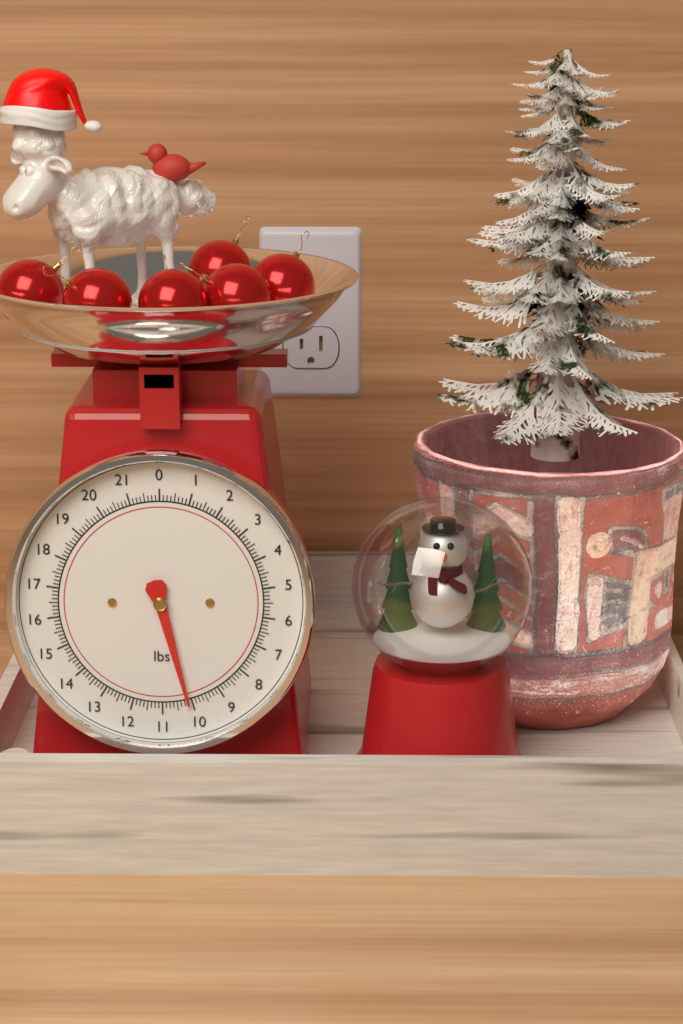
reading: 10.125 lbs
